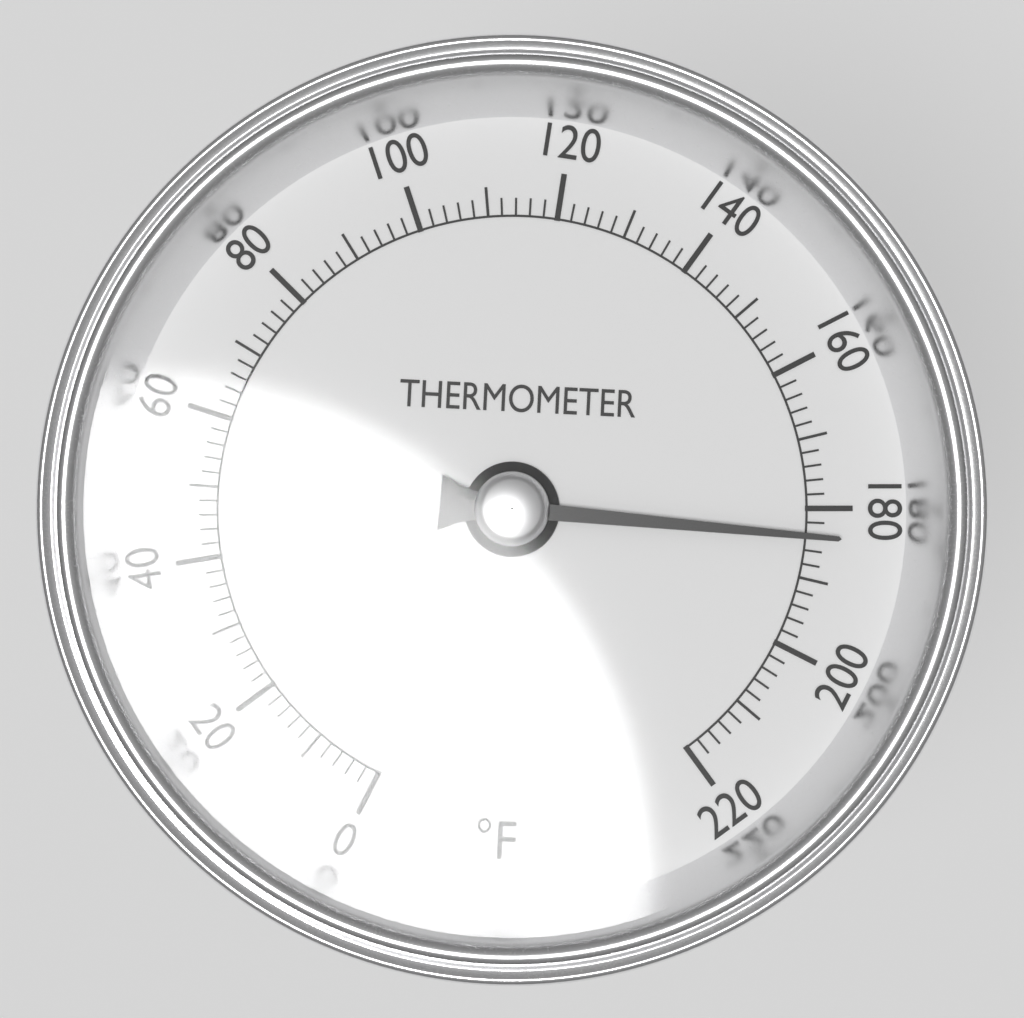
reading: 184 °F
